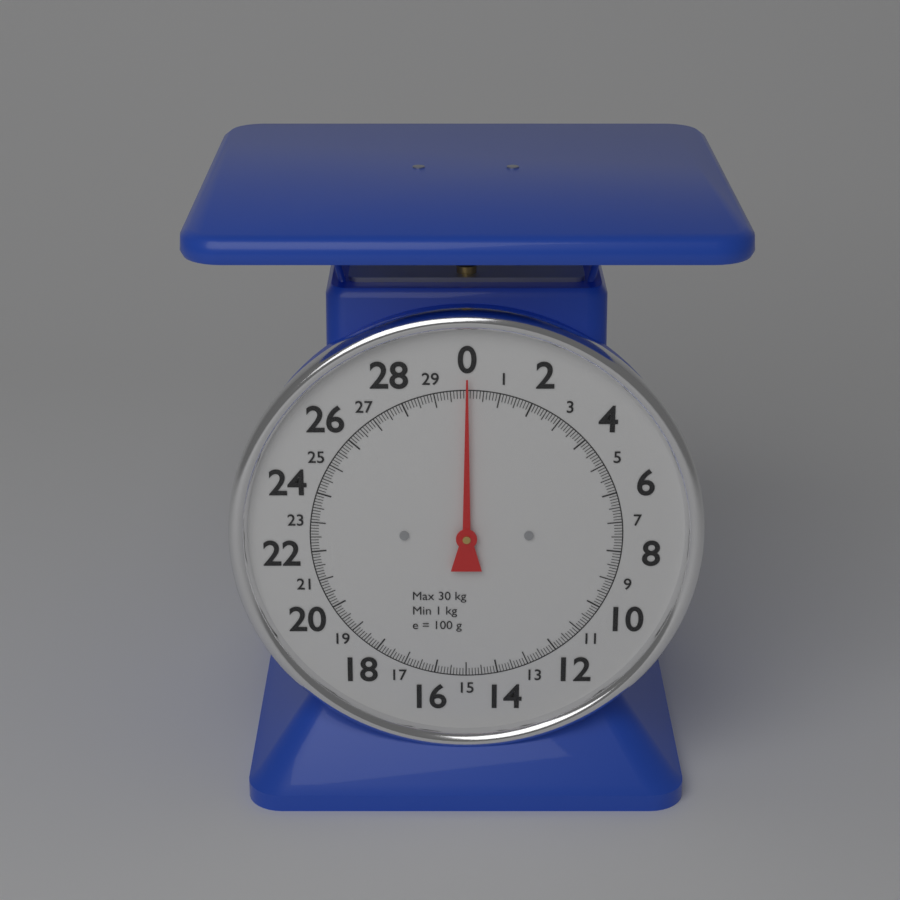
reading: 0.0 kg
